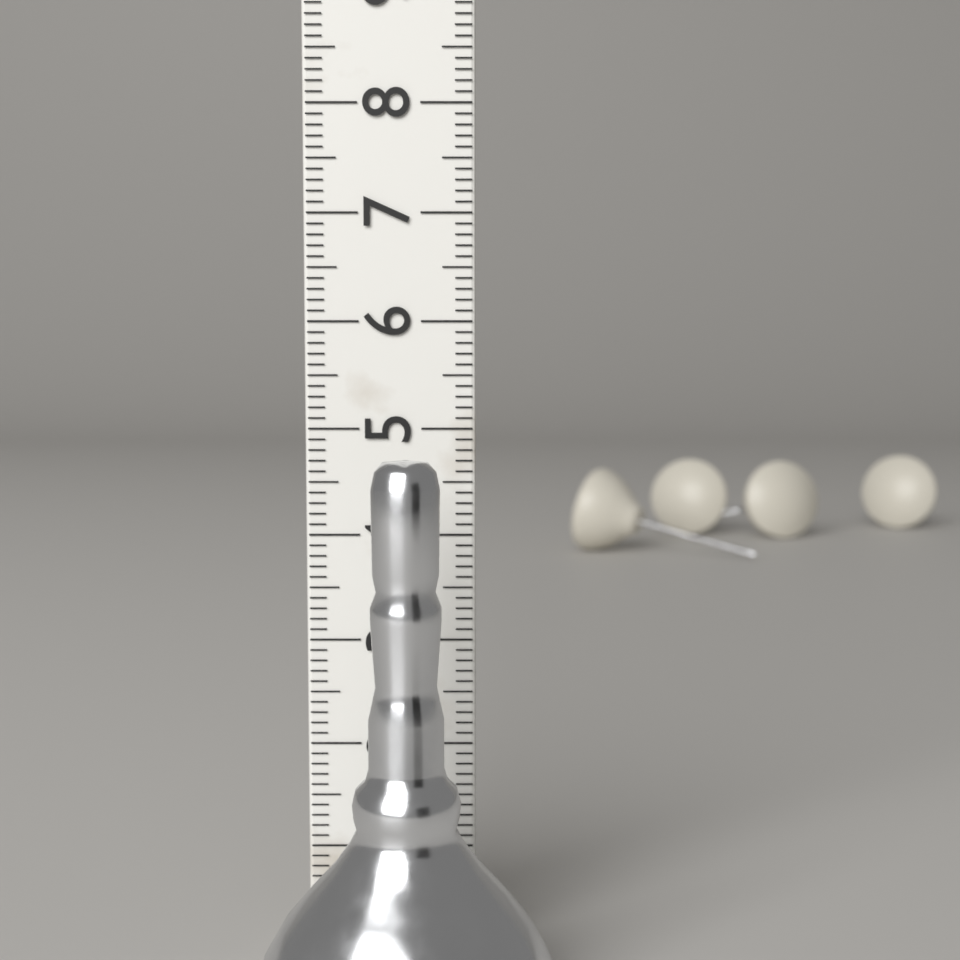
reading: 4.8 cm
